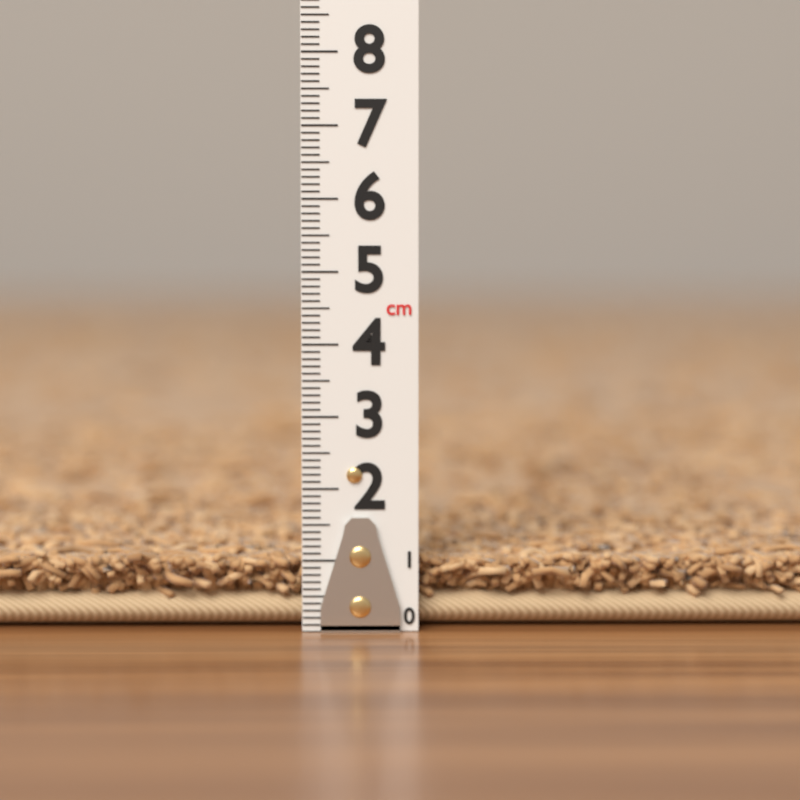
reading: 1.2 cm
